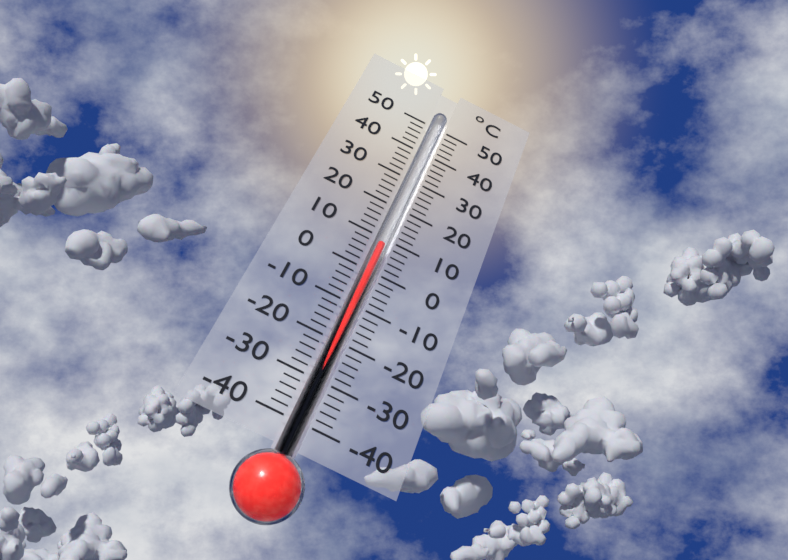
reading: 8 °C
